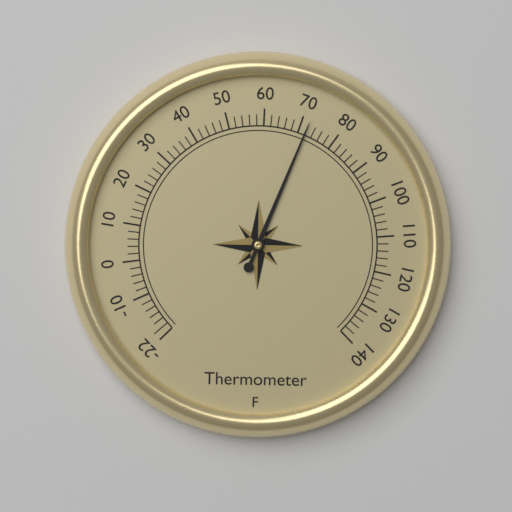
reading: 72 °F
